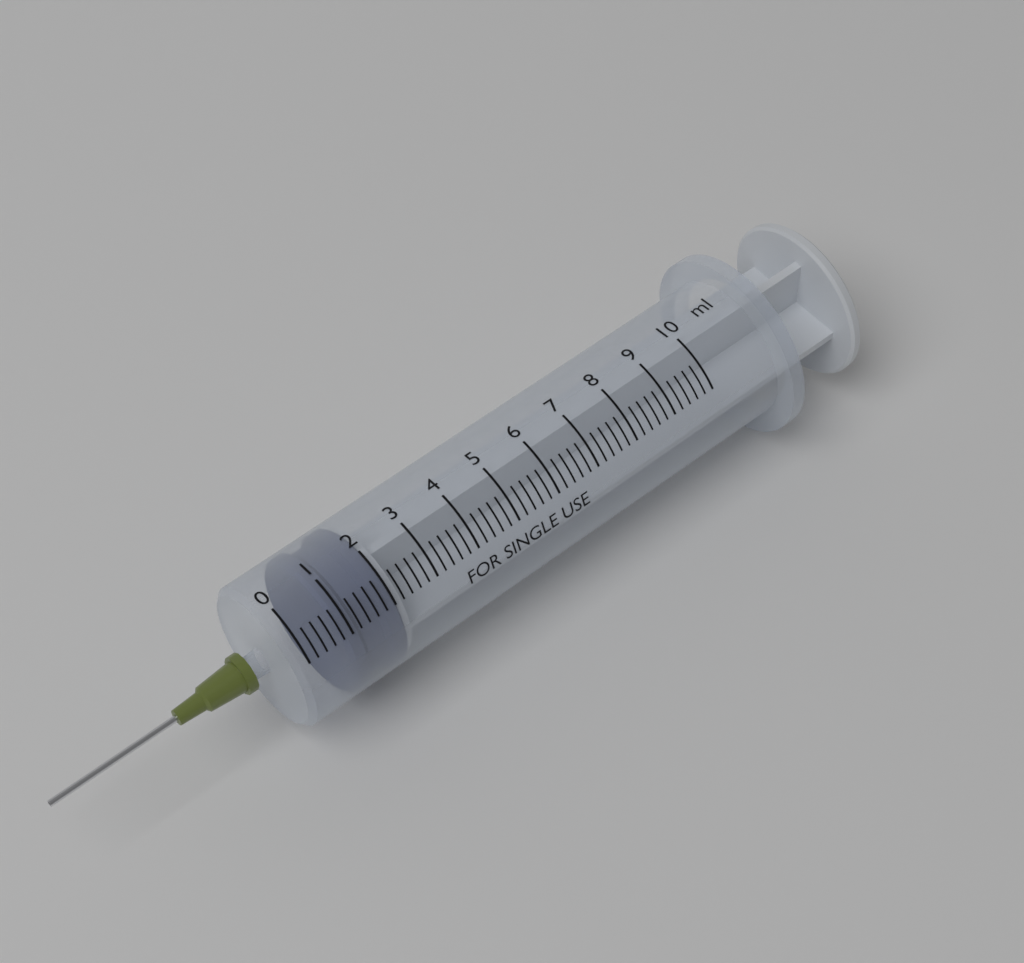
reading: 0.8 ml
